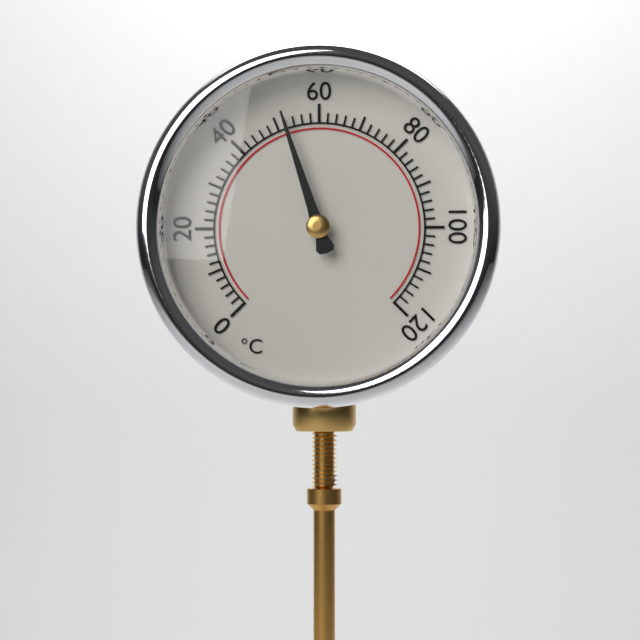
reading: 52 °C
